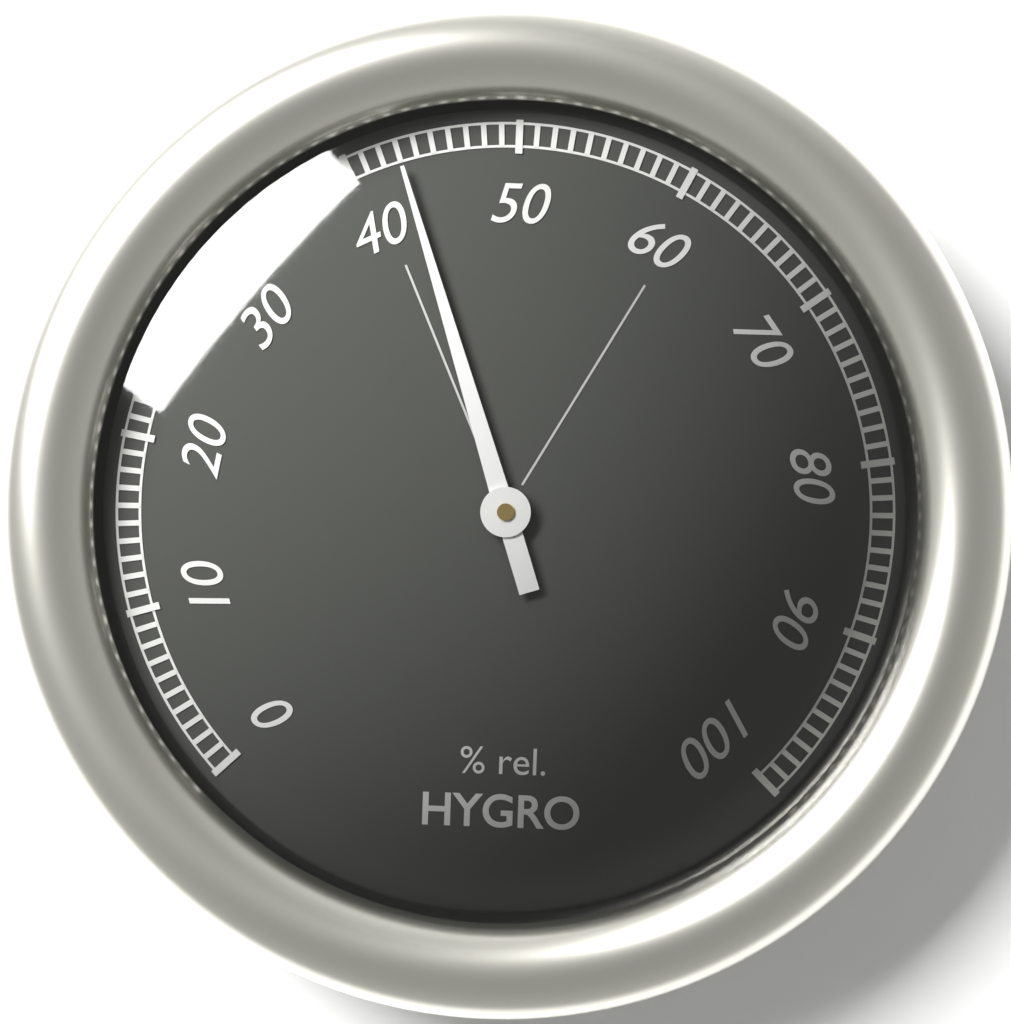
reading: 43 %
